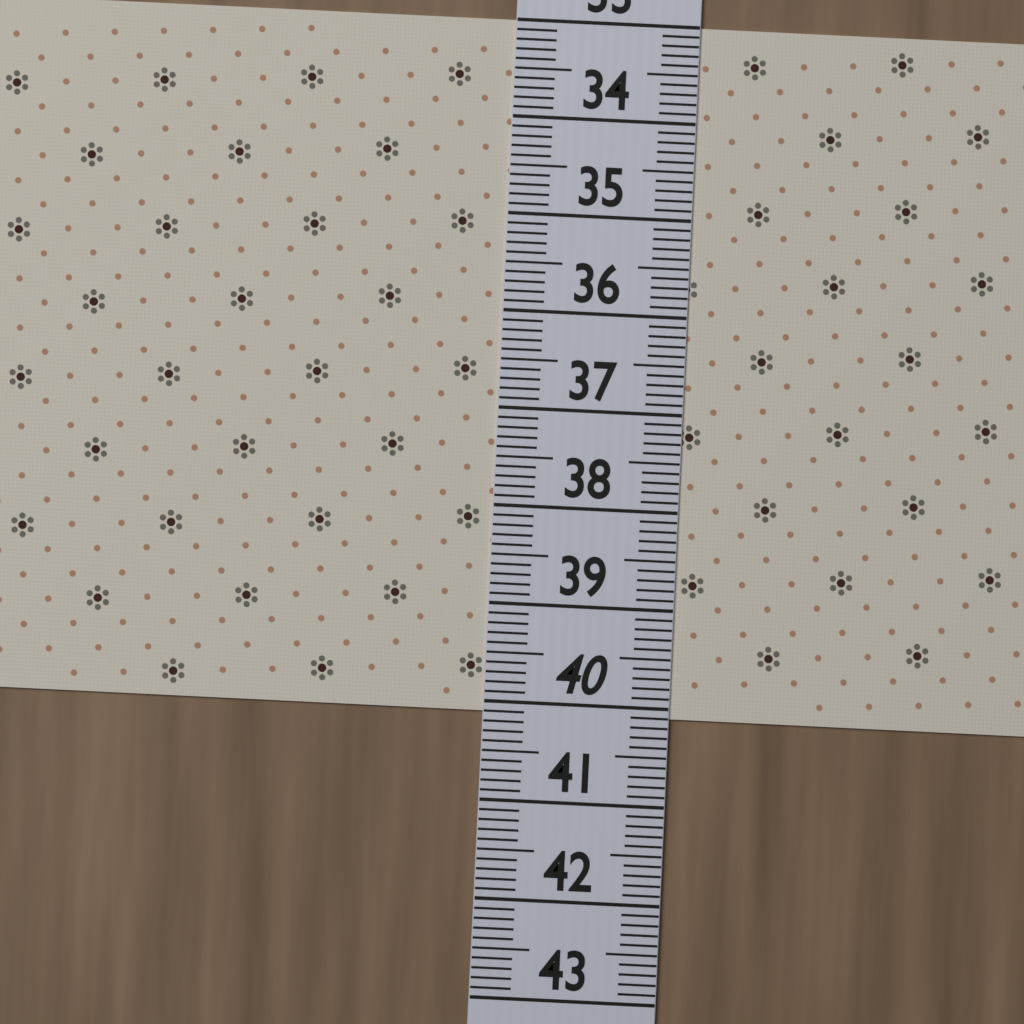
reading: 40.1 (no unit)
